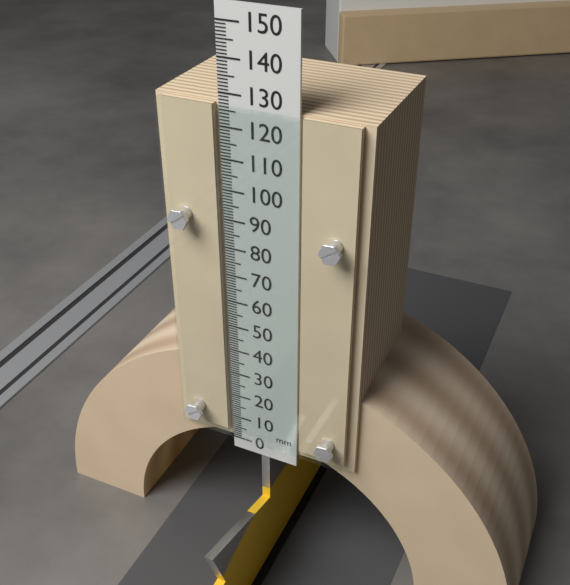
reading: 127 mm
